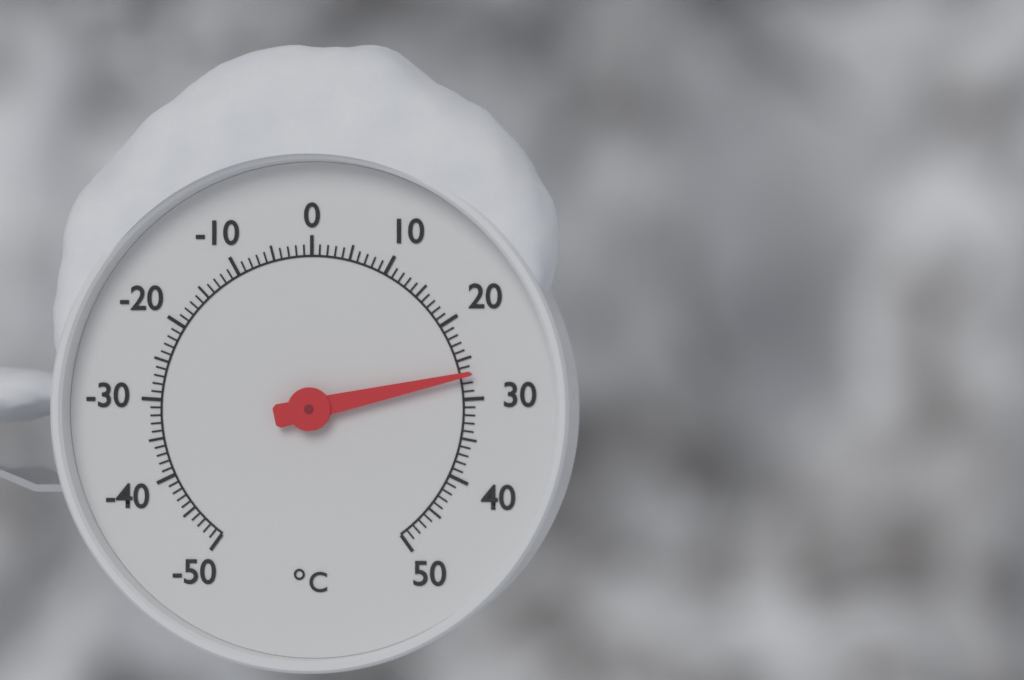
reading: 27 °C
